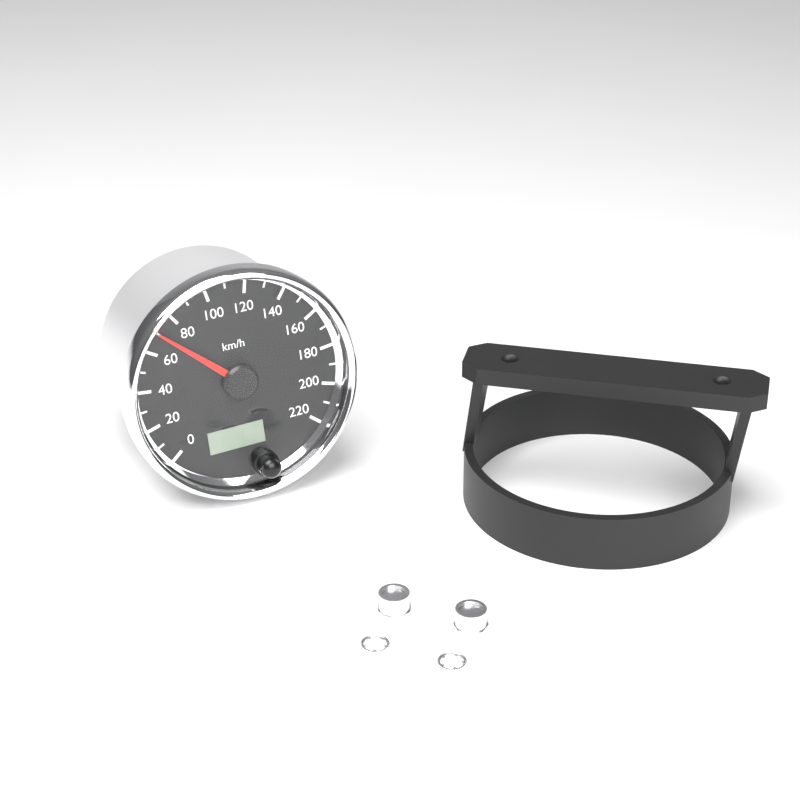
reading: 70 km/h
